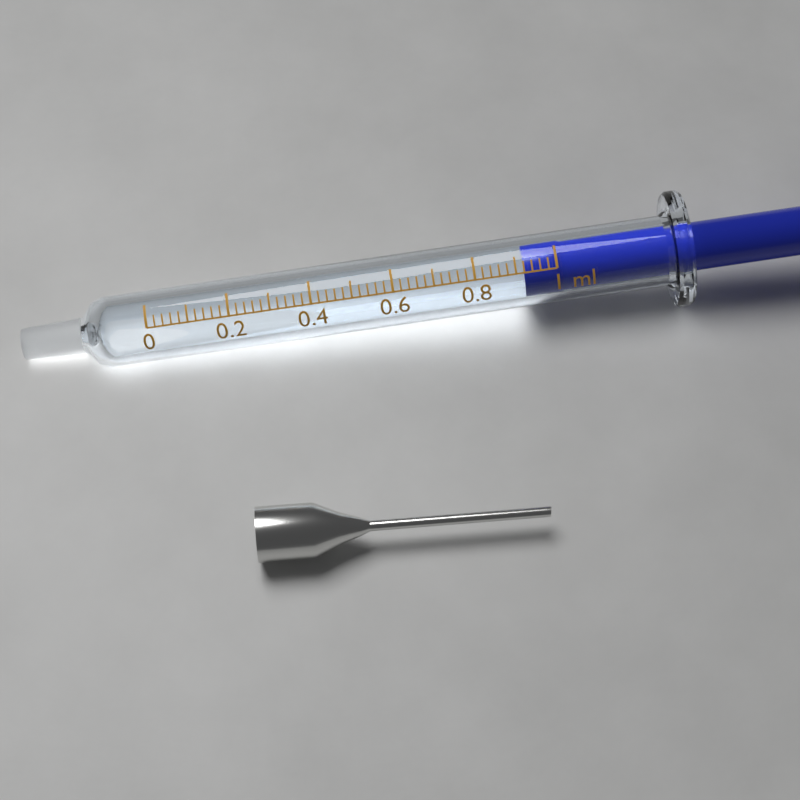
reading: 0.92 ml
